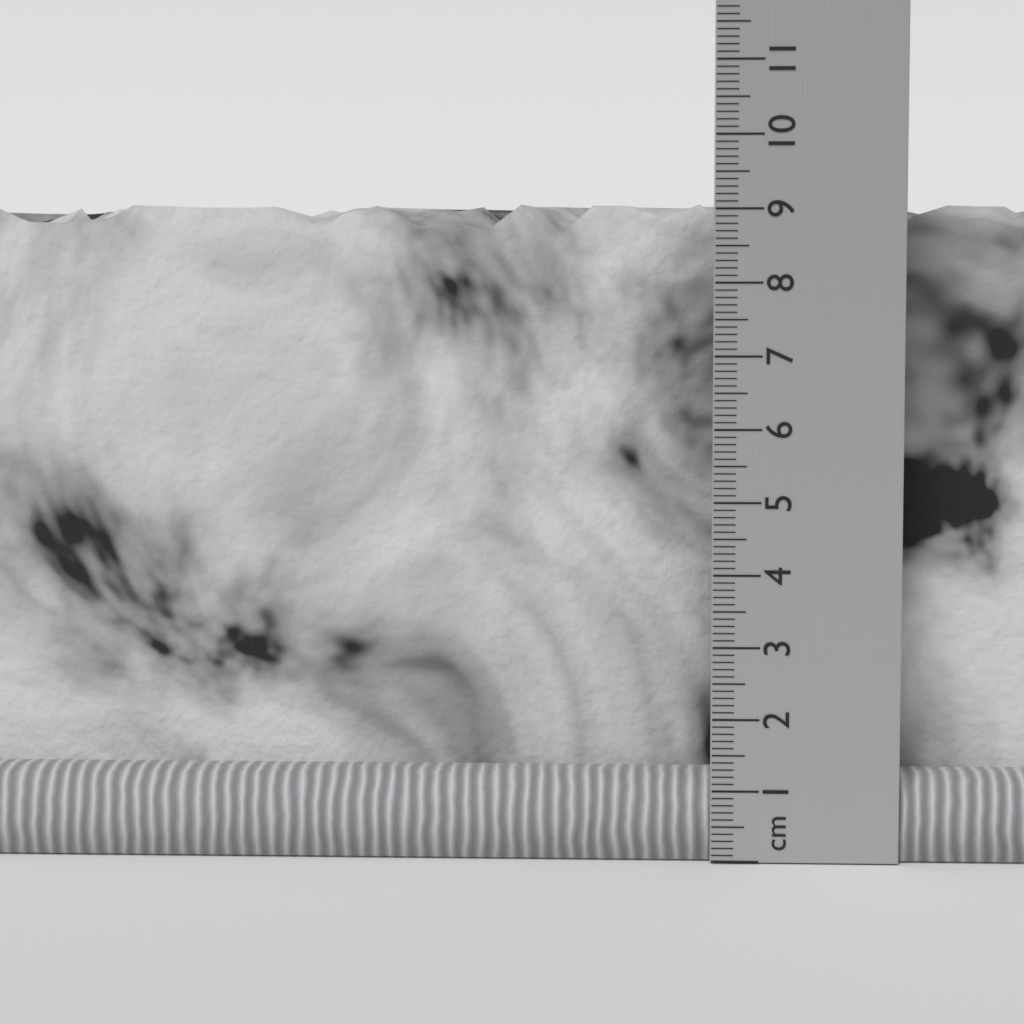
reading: 9.1 cm
